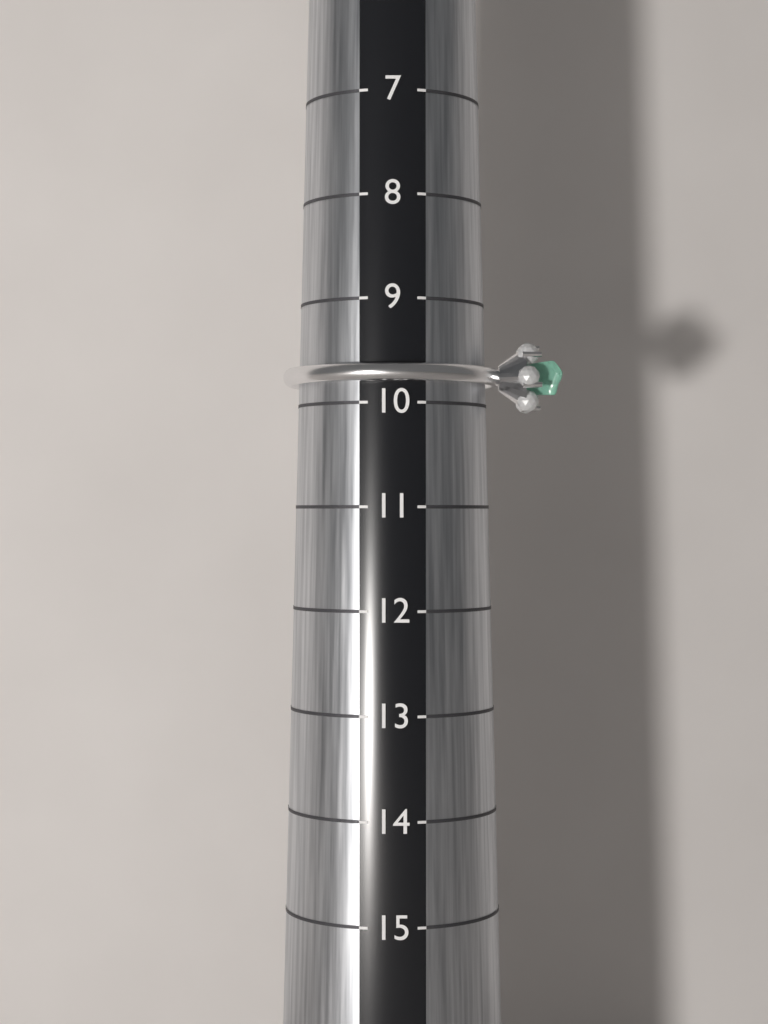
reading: 9.8 (no unit)
